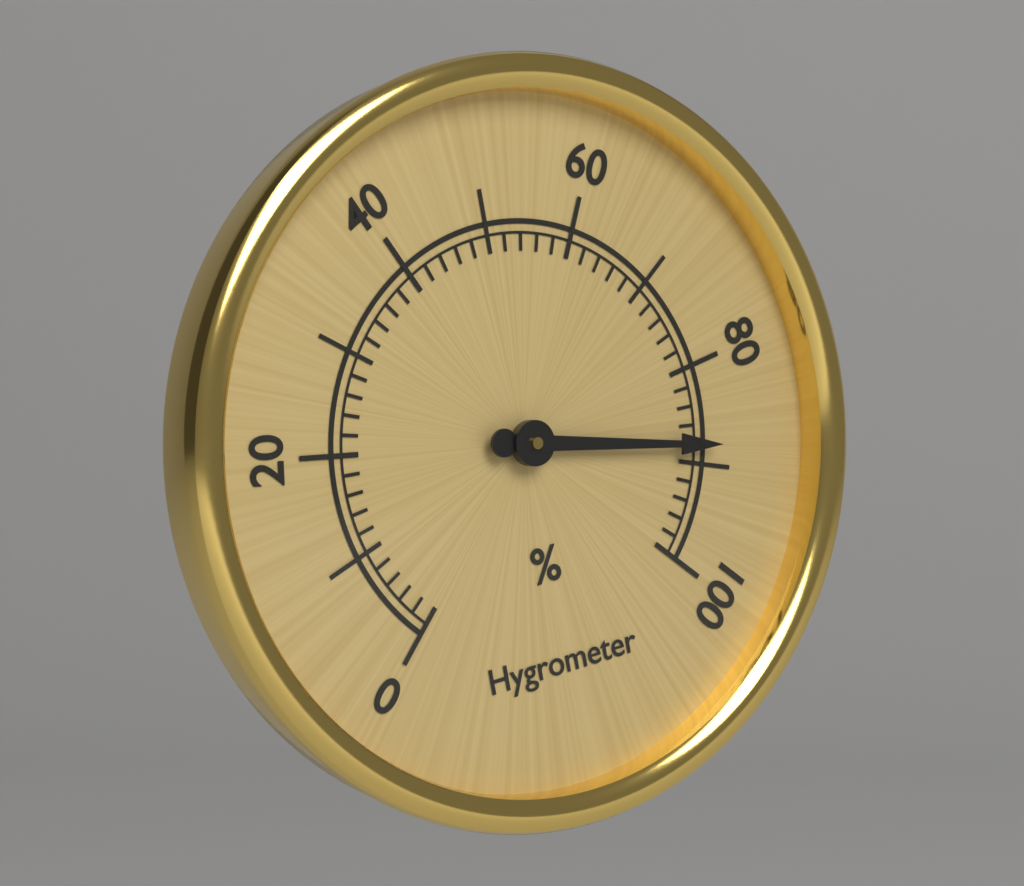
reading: 88 %
